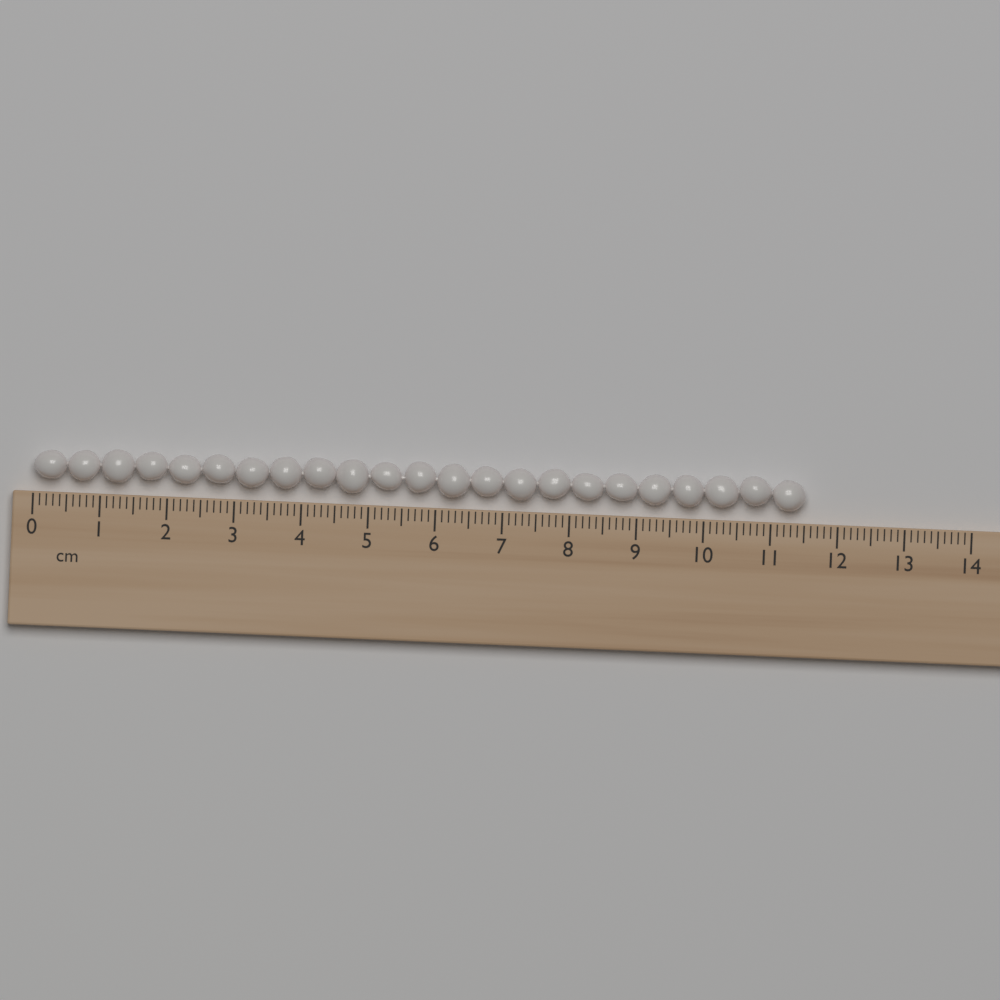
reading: 11.5 cm
